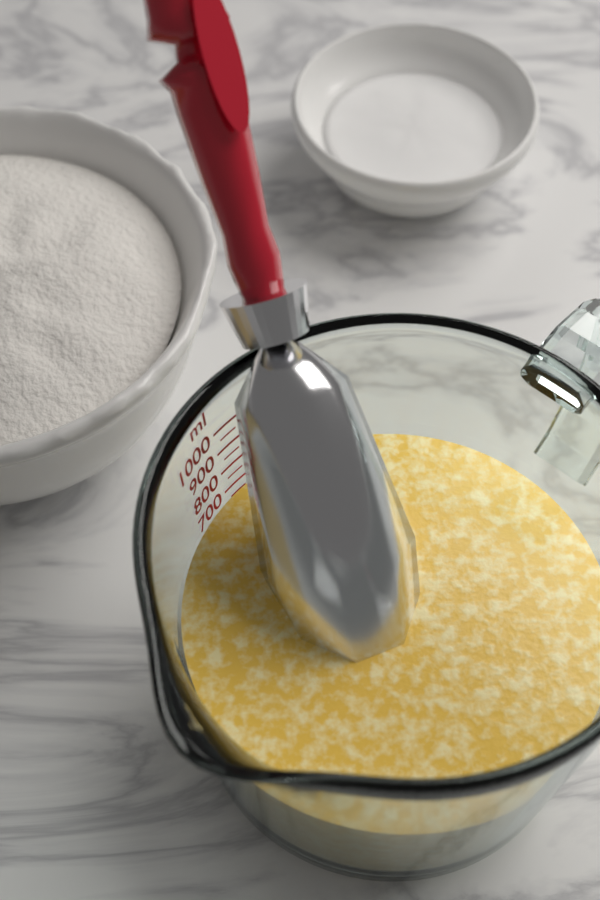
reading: 650 ml
